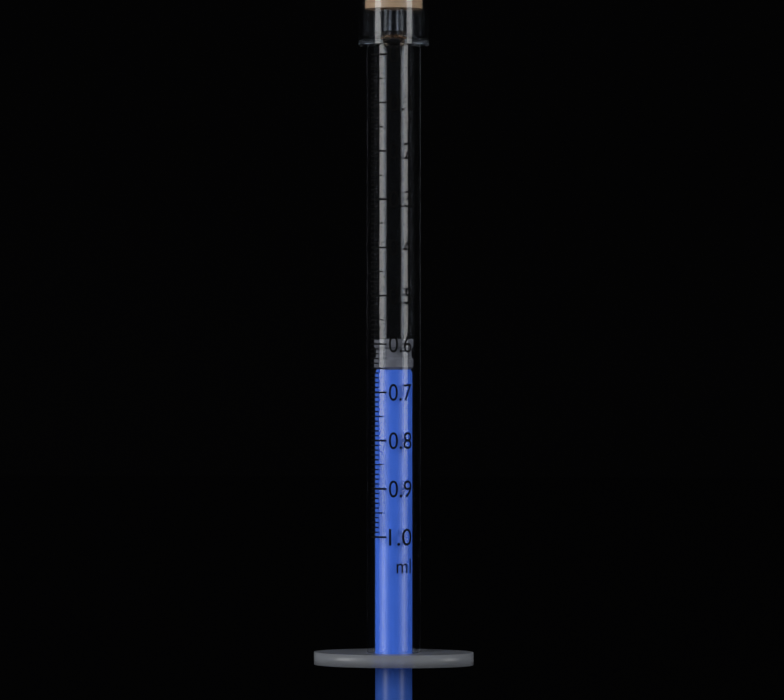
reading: 0.59 ml
